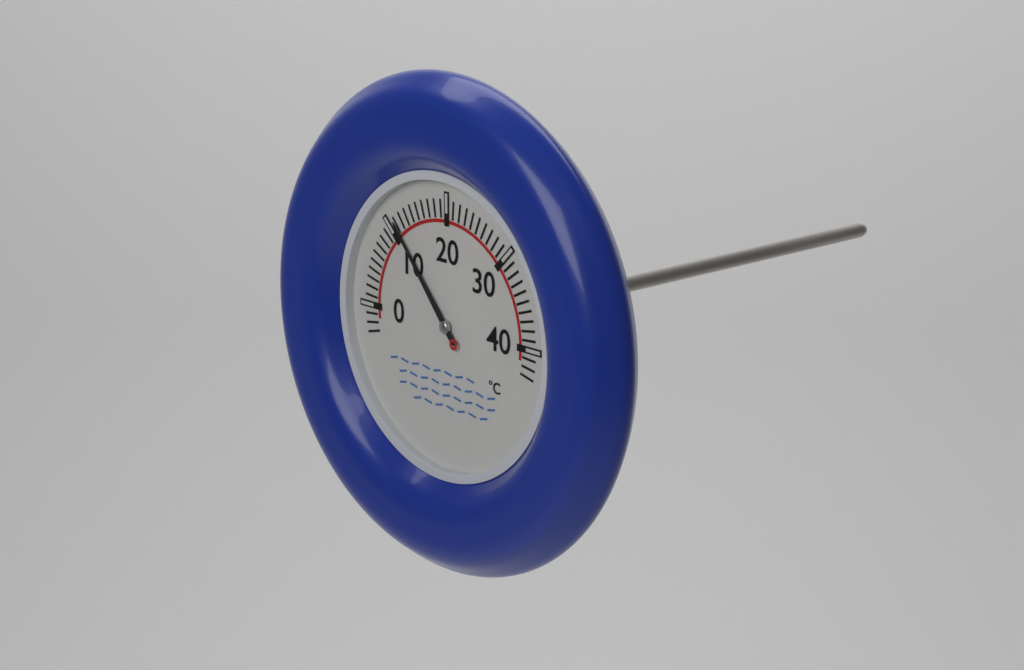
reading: 11 °C
